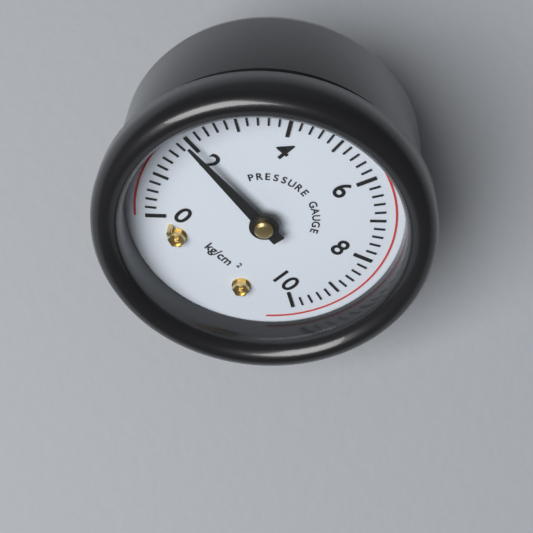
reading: 2.0 kg/cm²
